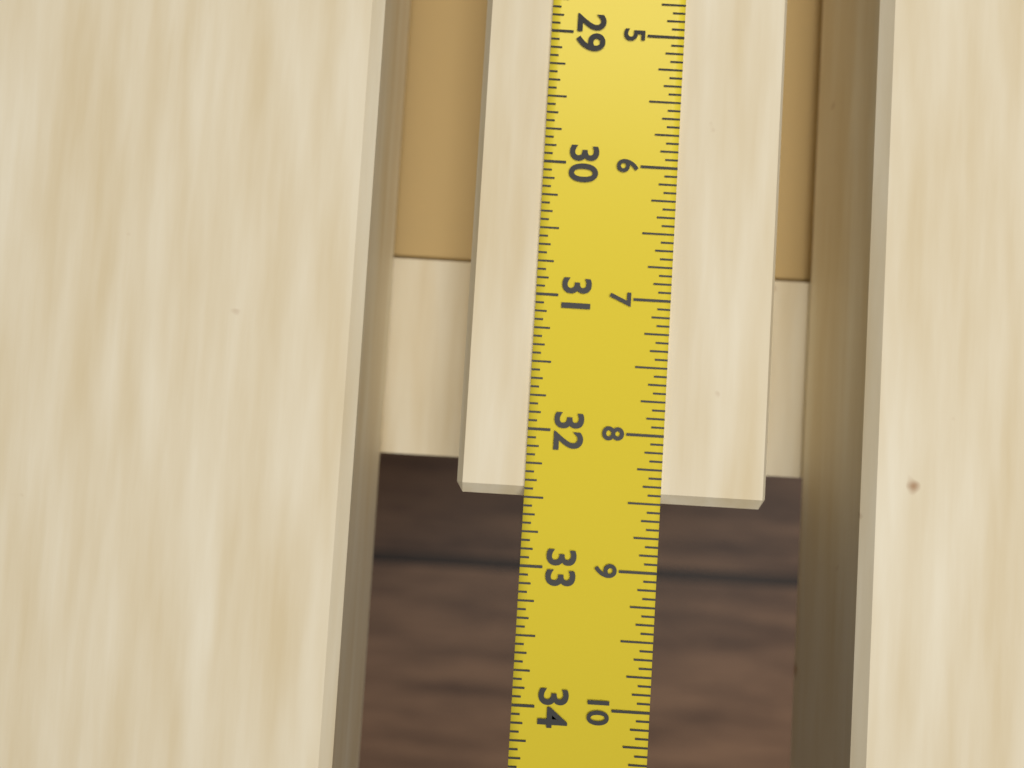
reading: 32.5000 in
